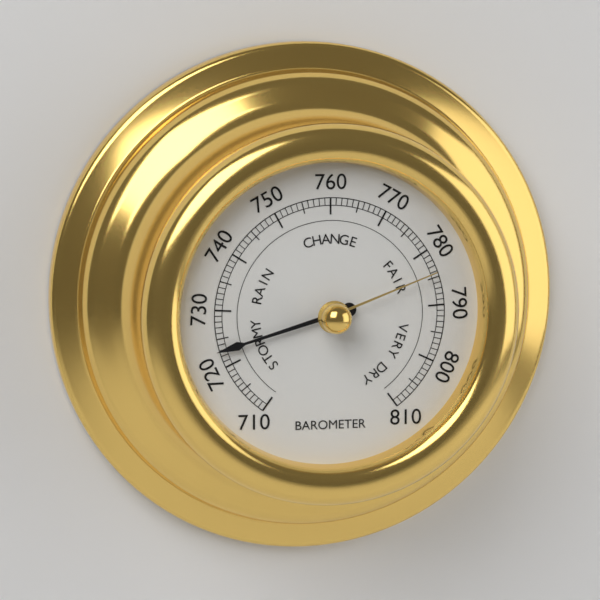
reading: 723 (no unit)
